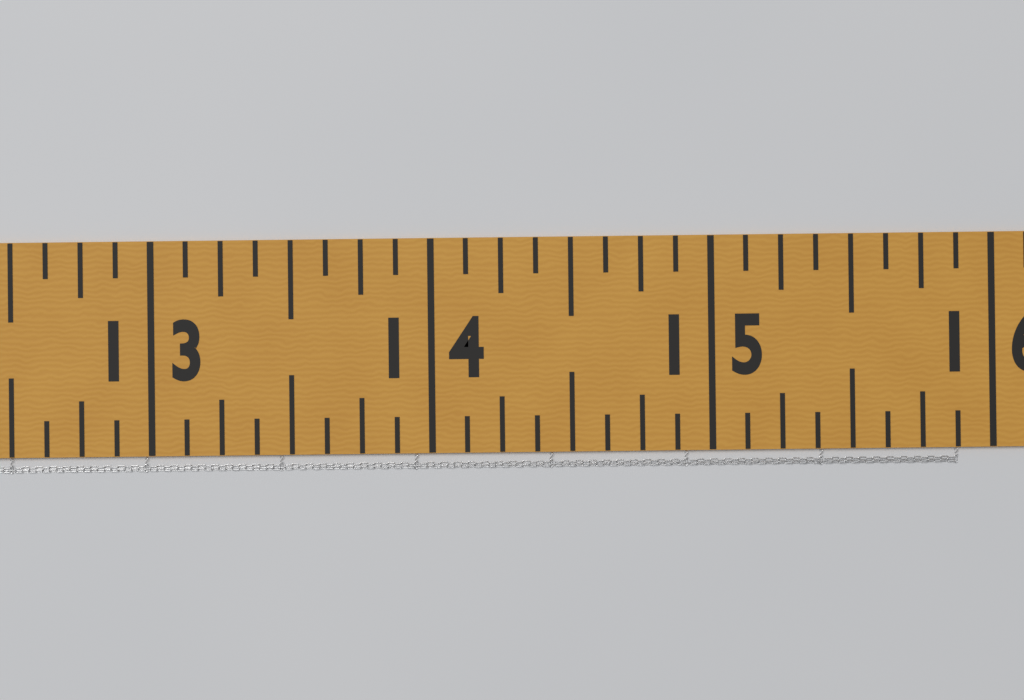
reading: 15.875 in
